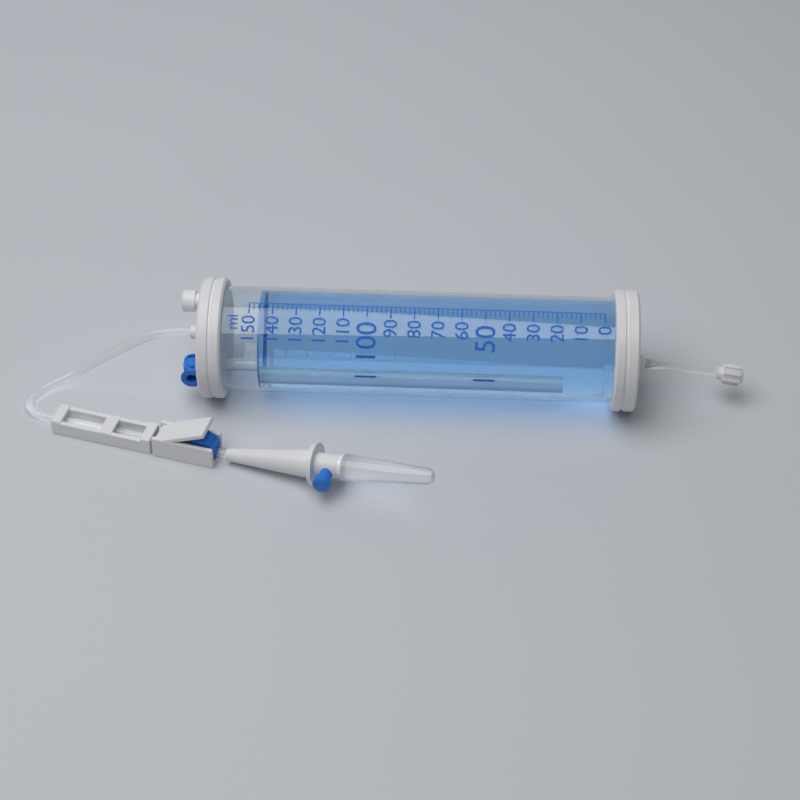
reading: 146 ml
